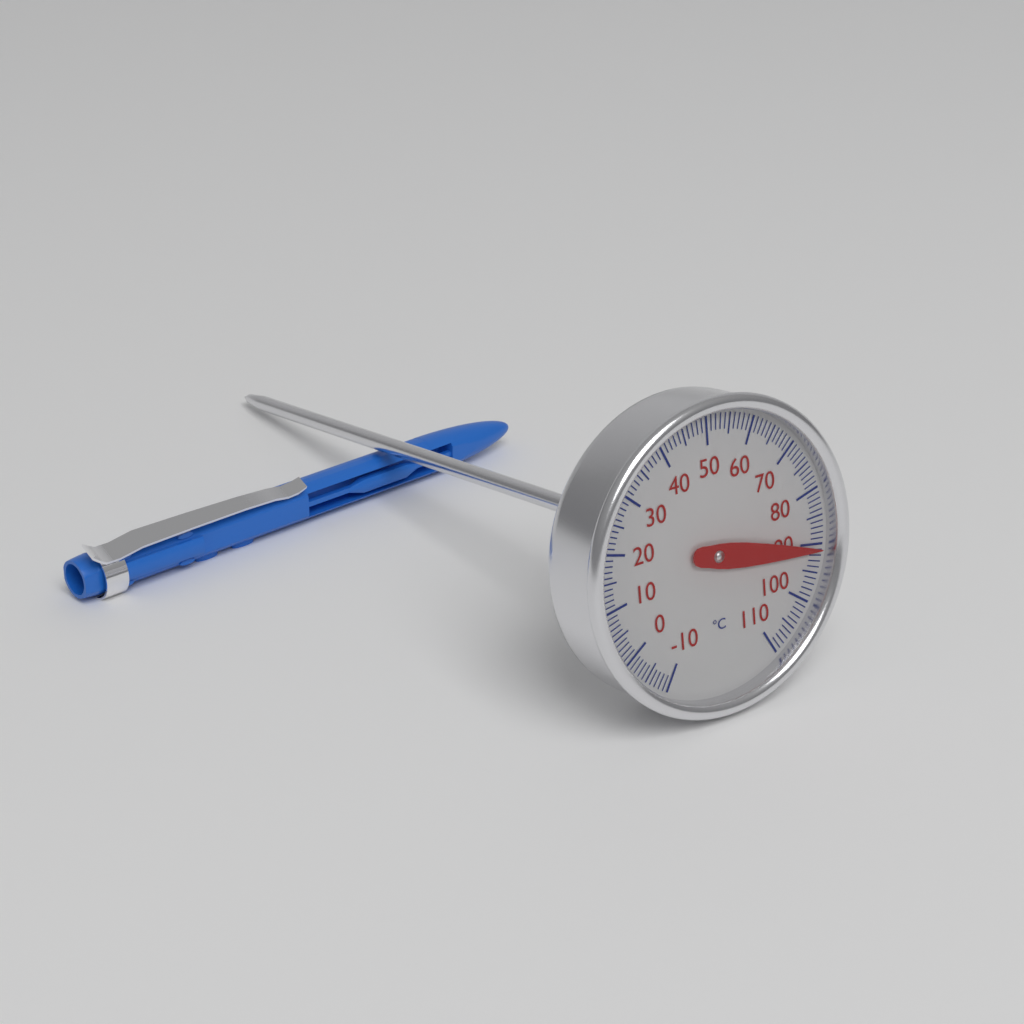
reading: 91 °C
